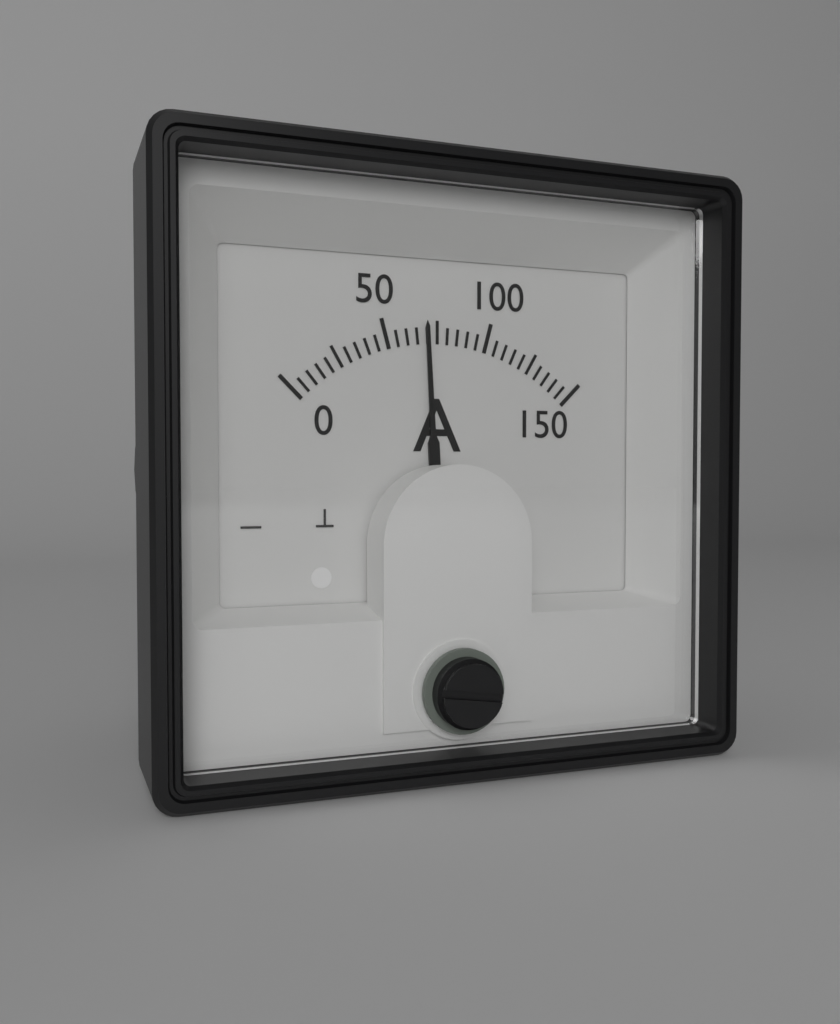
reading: 70 A
